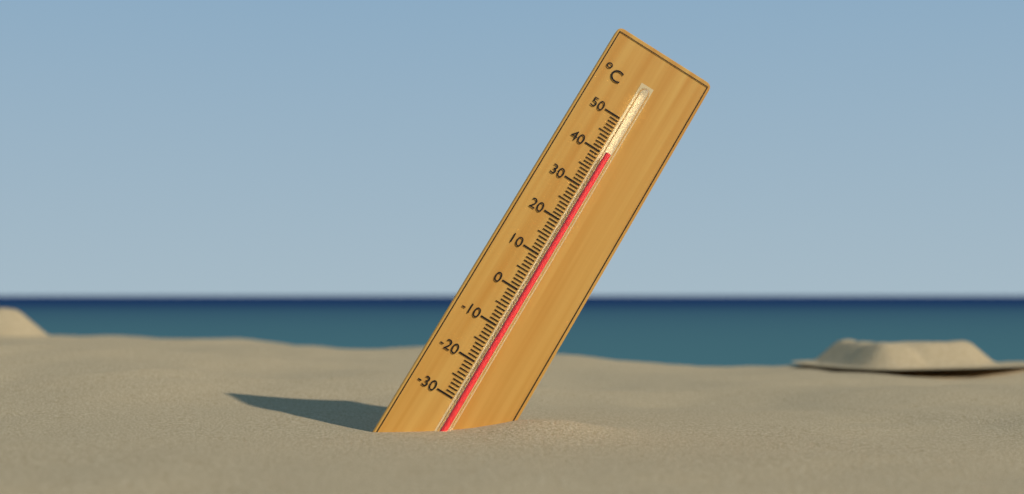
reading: 40 °C
